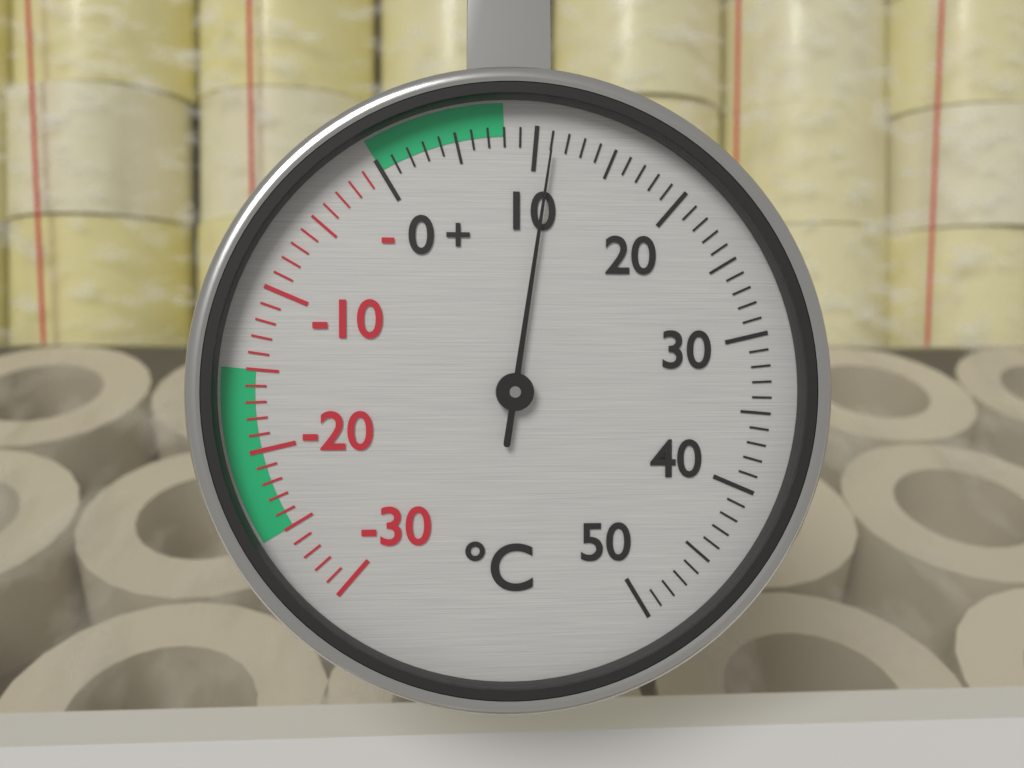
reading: 11 °C
